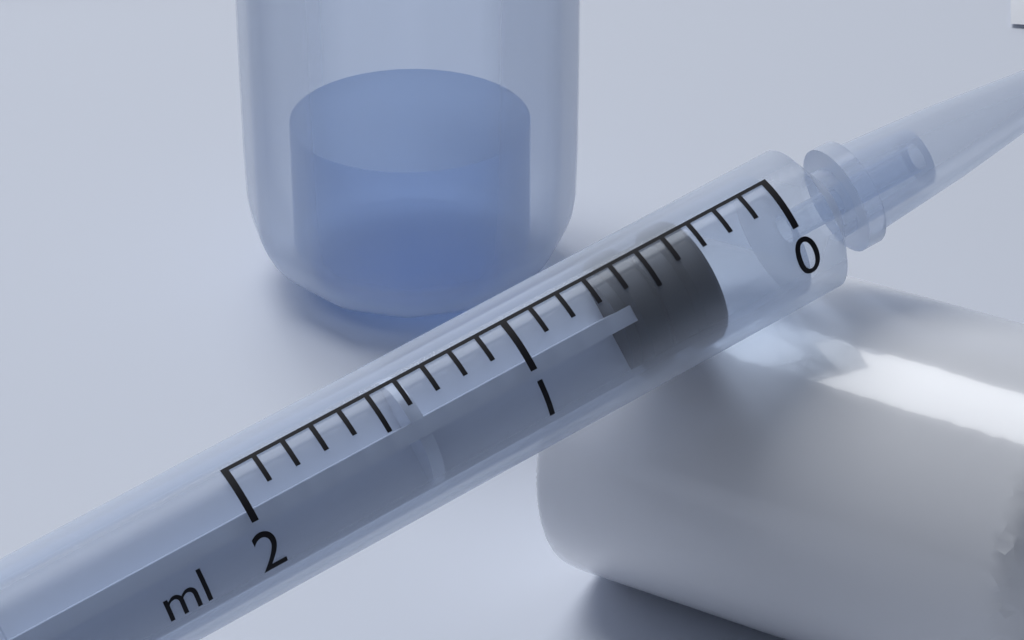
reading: 0.3 ml
